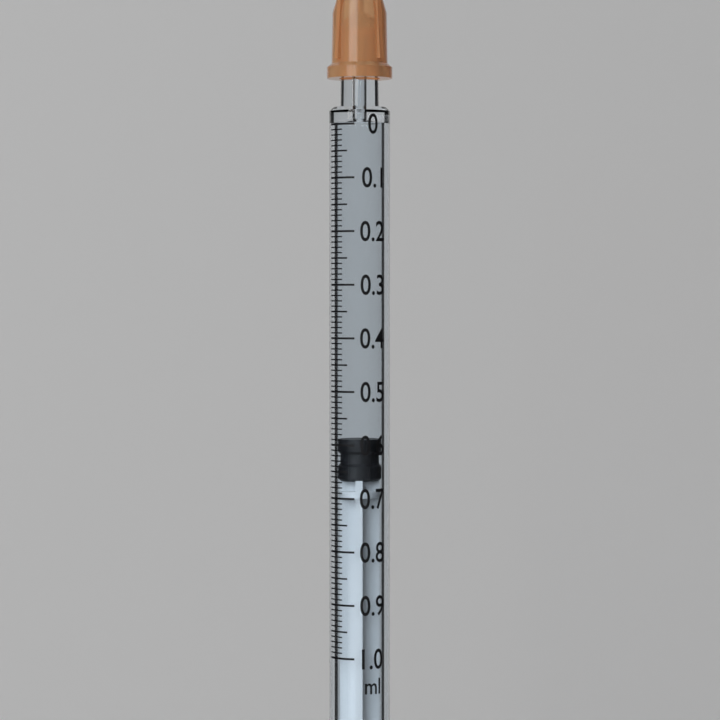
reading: 0.59 ml
